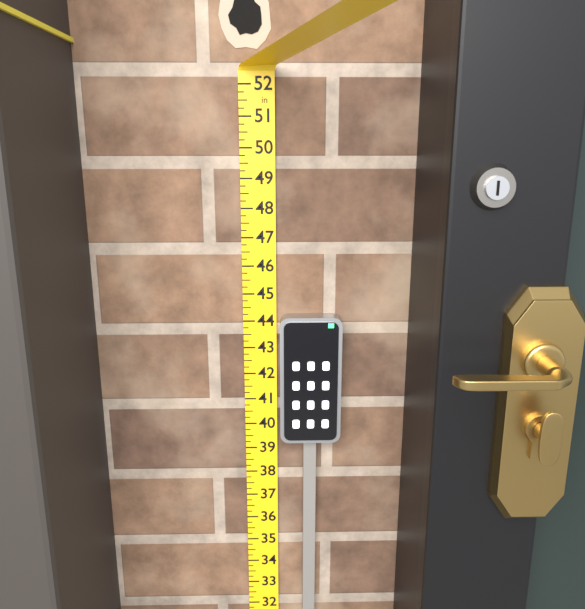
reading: 44.25 in
